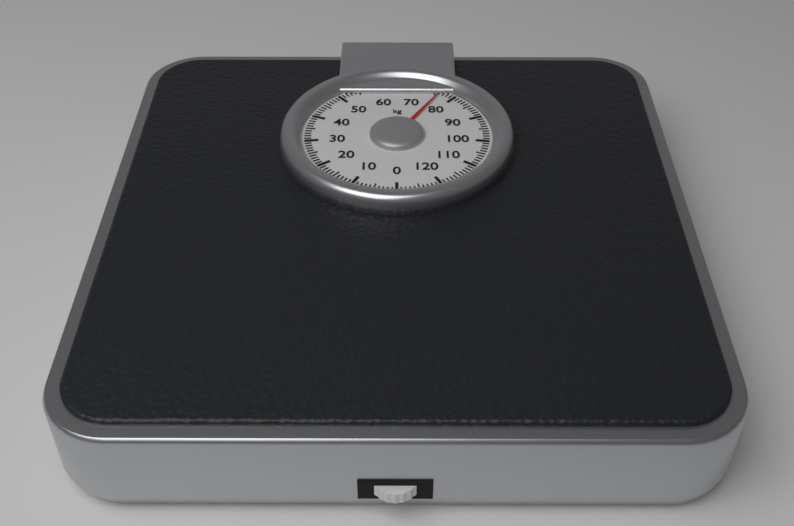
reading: 76 kg
